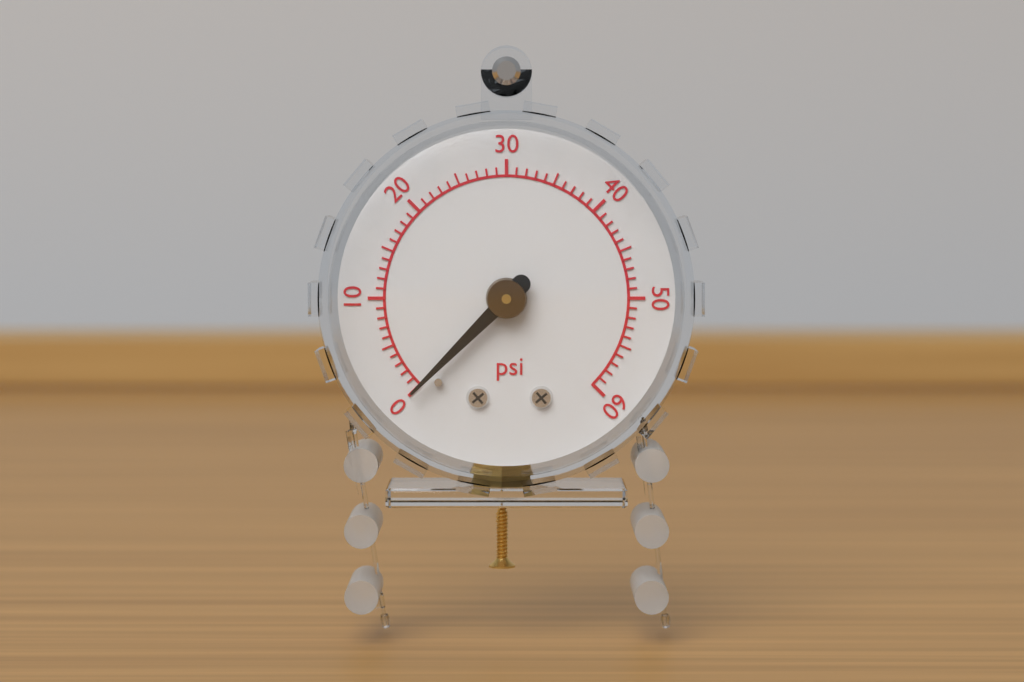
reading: 0 psi
